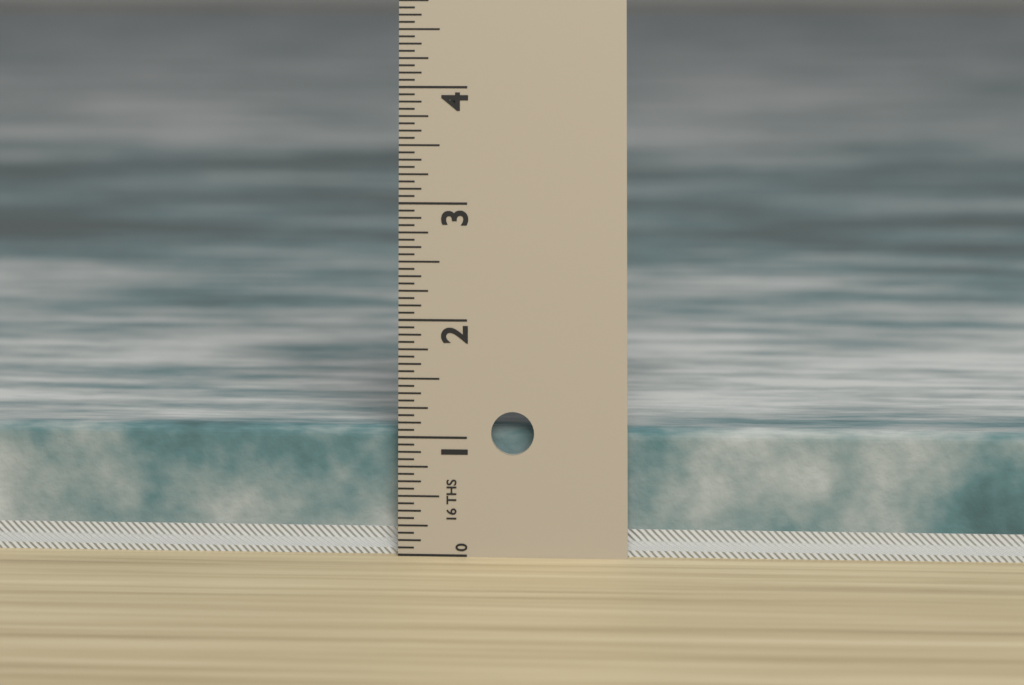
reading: 1.0625 in
